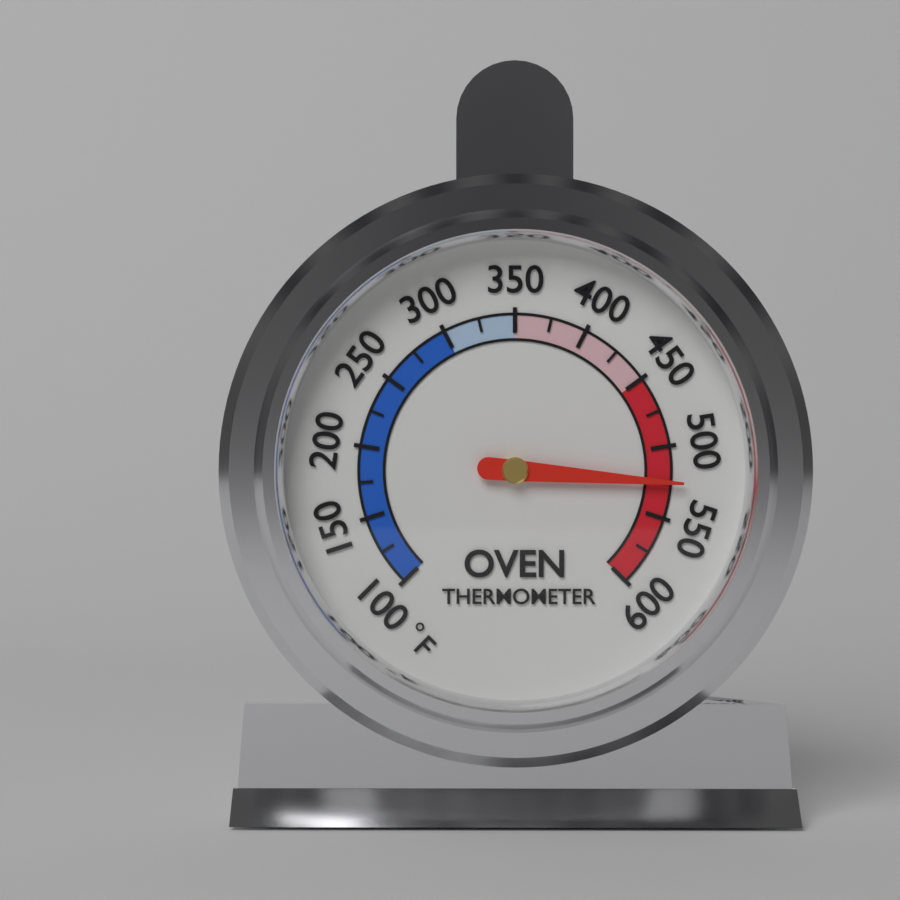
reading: 525 °F
